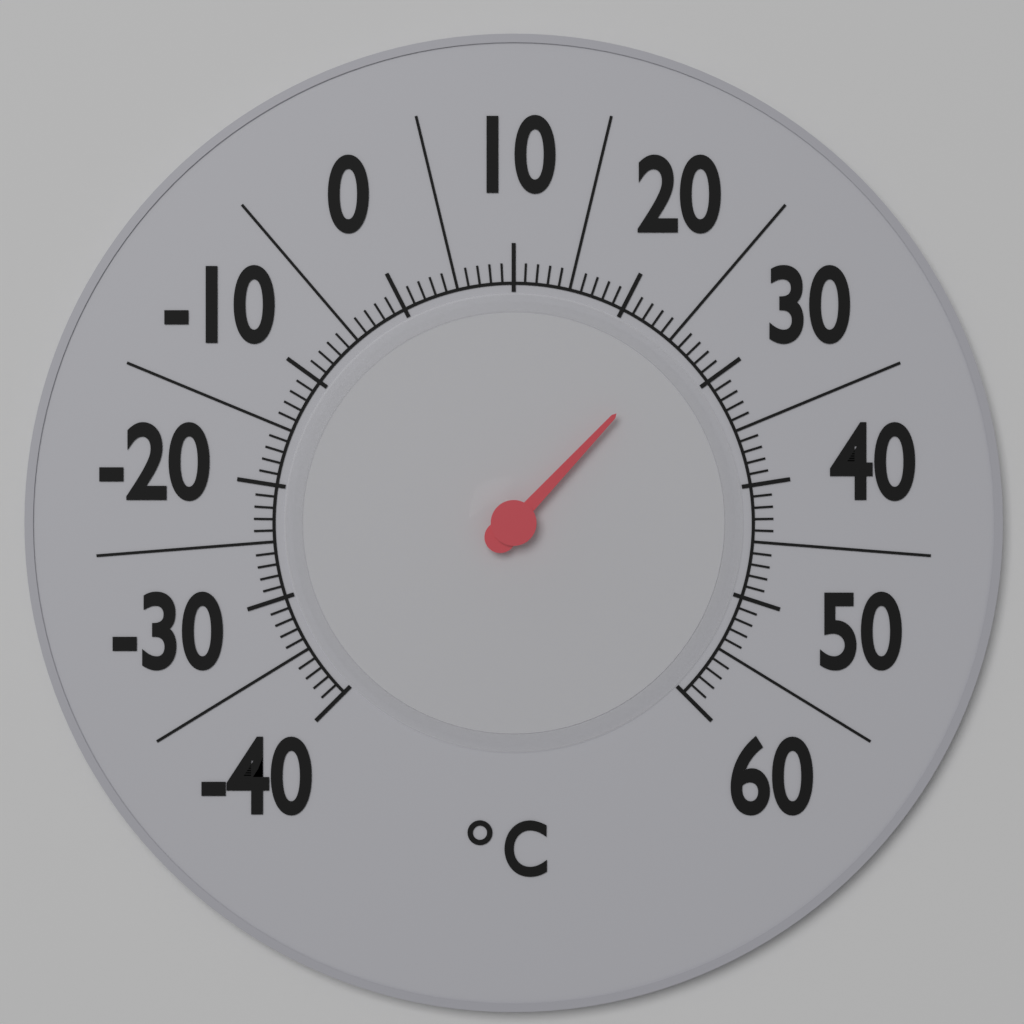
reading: 26 °C
